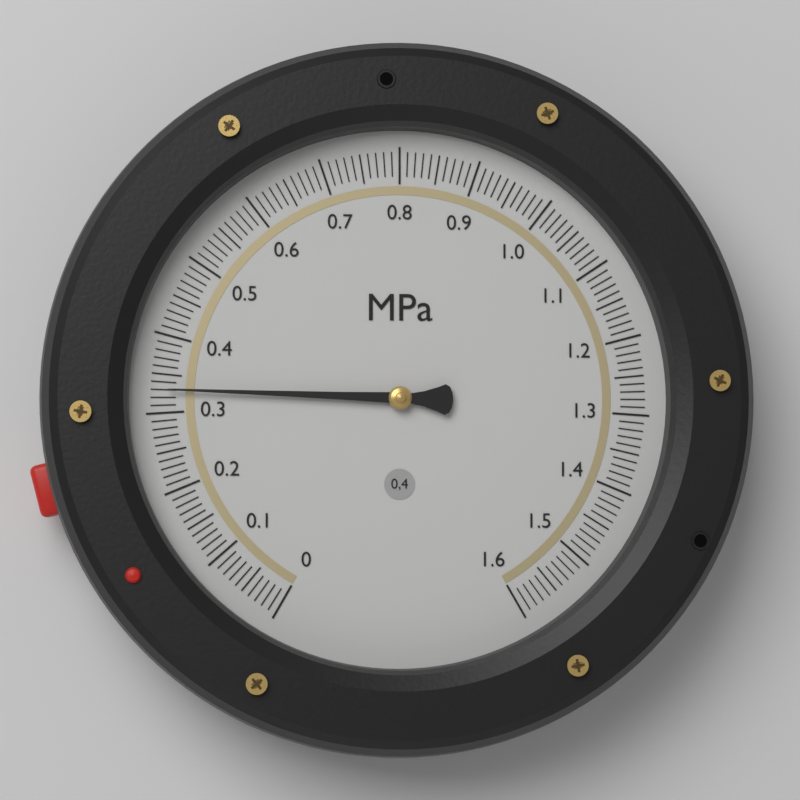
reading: 0.33 MPa
